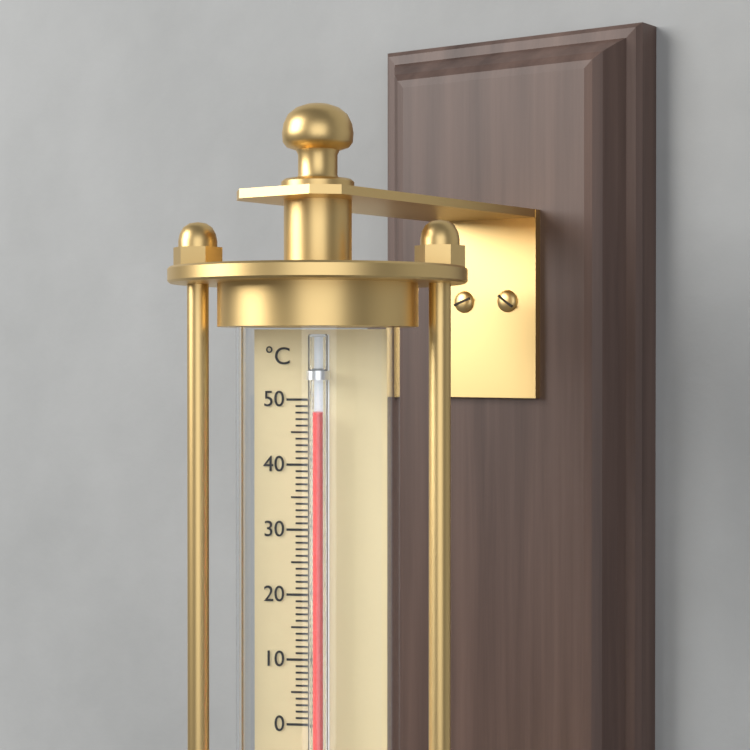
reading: 48 °C
